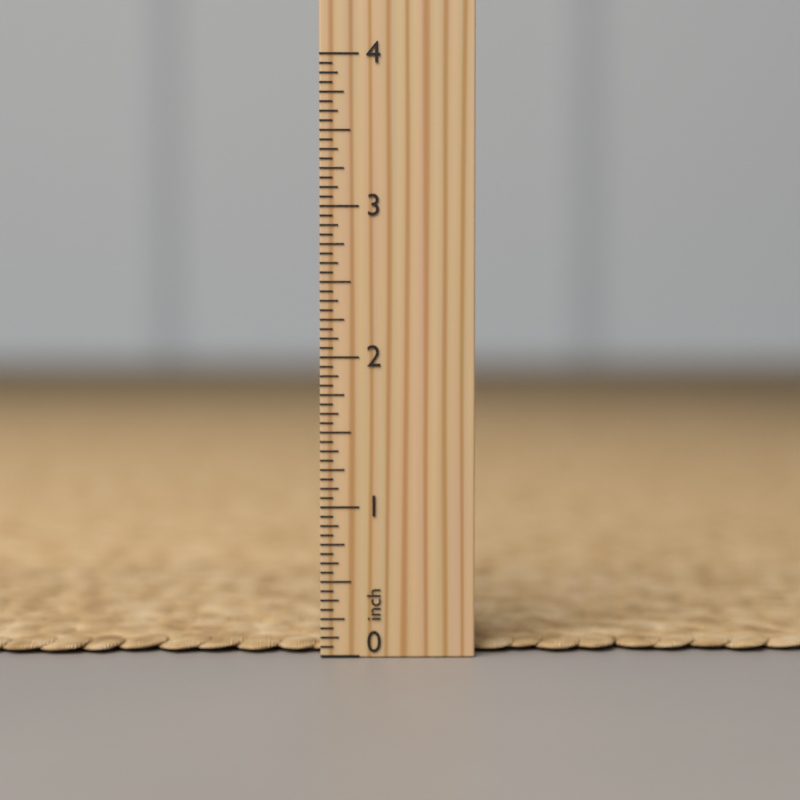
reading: 0.0625 inch
